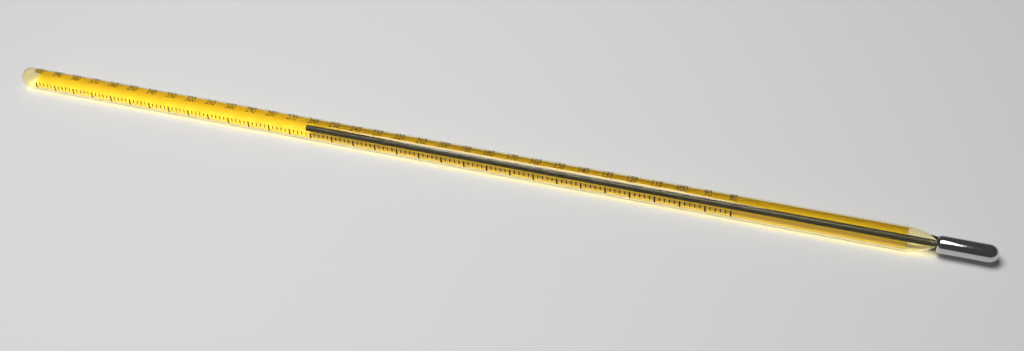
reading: 264 (no unit)
